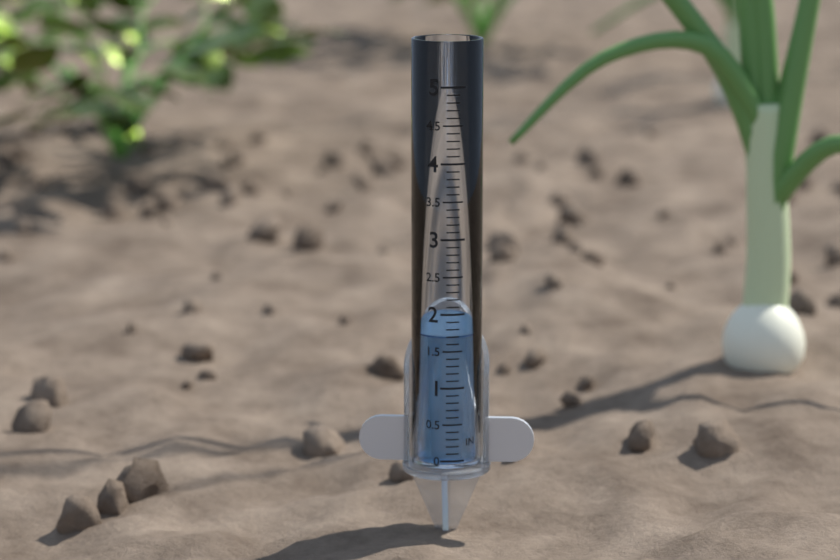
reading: 1.7 in
